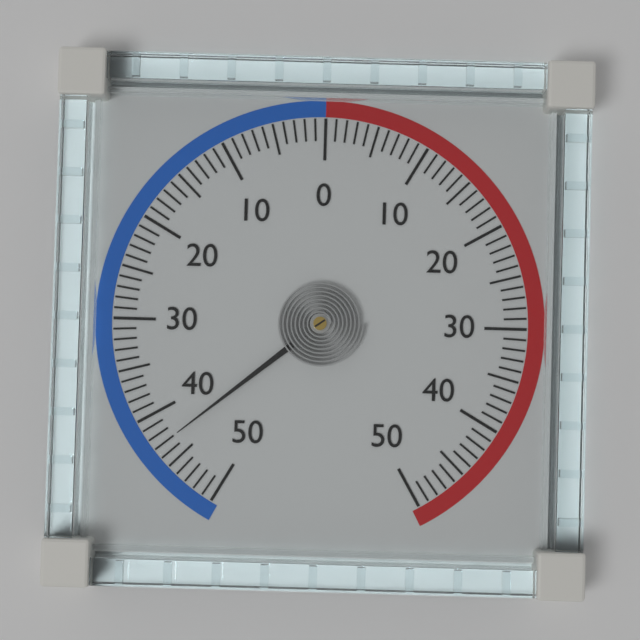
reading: -43 (no unit)
